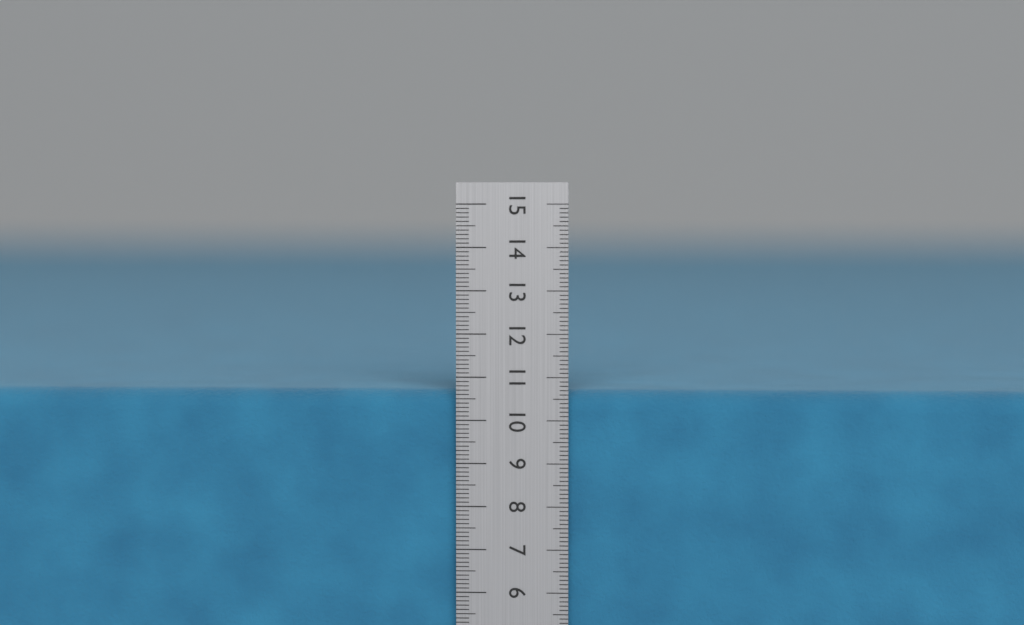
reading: 10.7 cm
